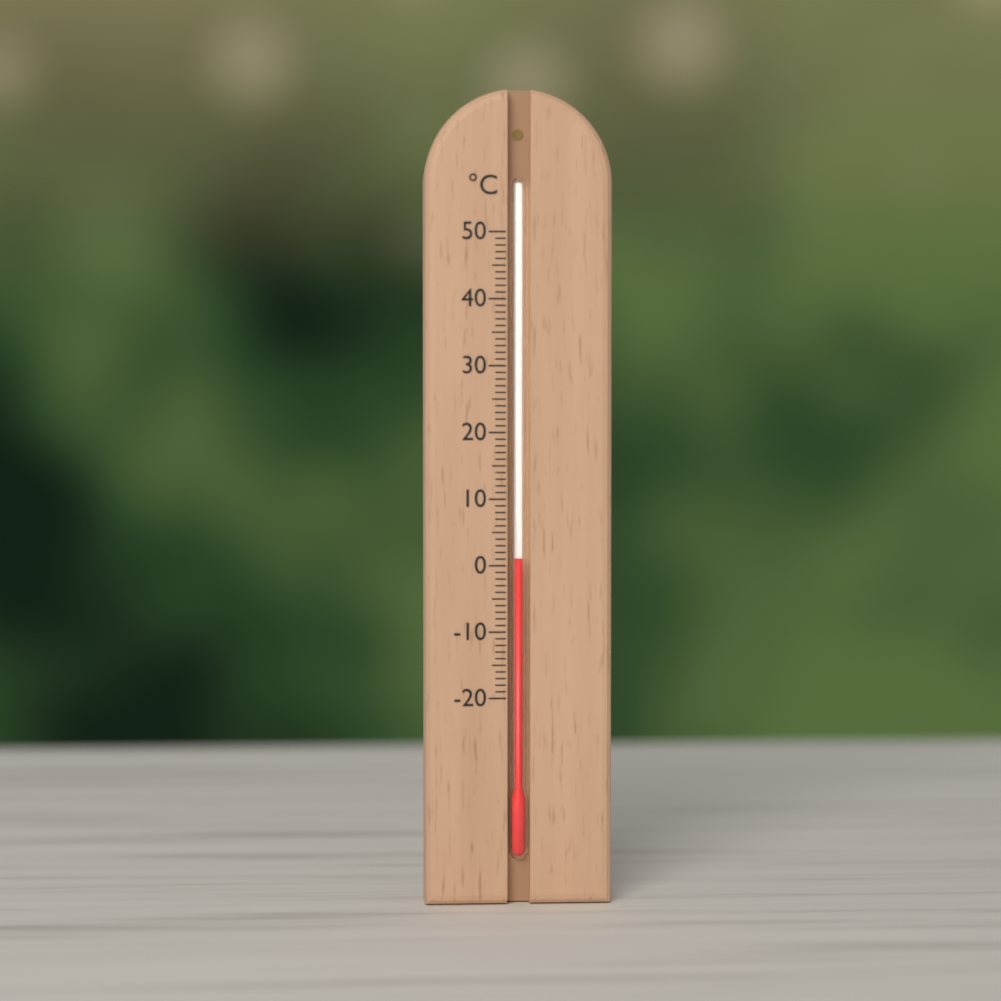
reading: 1 °C
